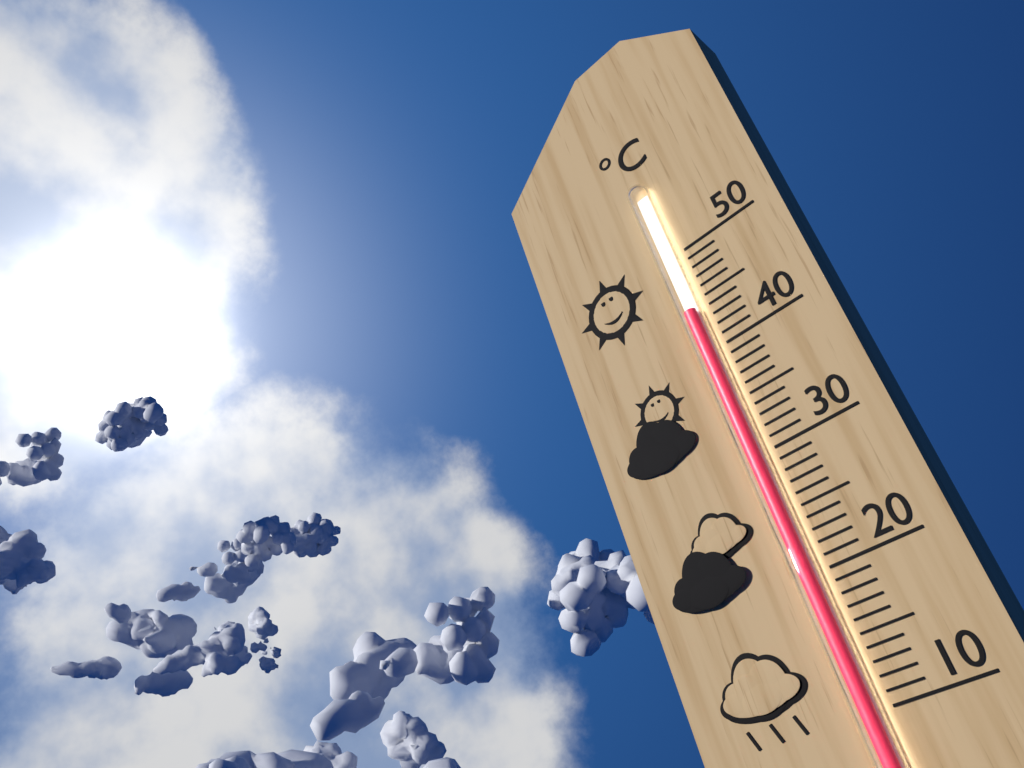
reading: 44 °C
